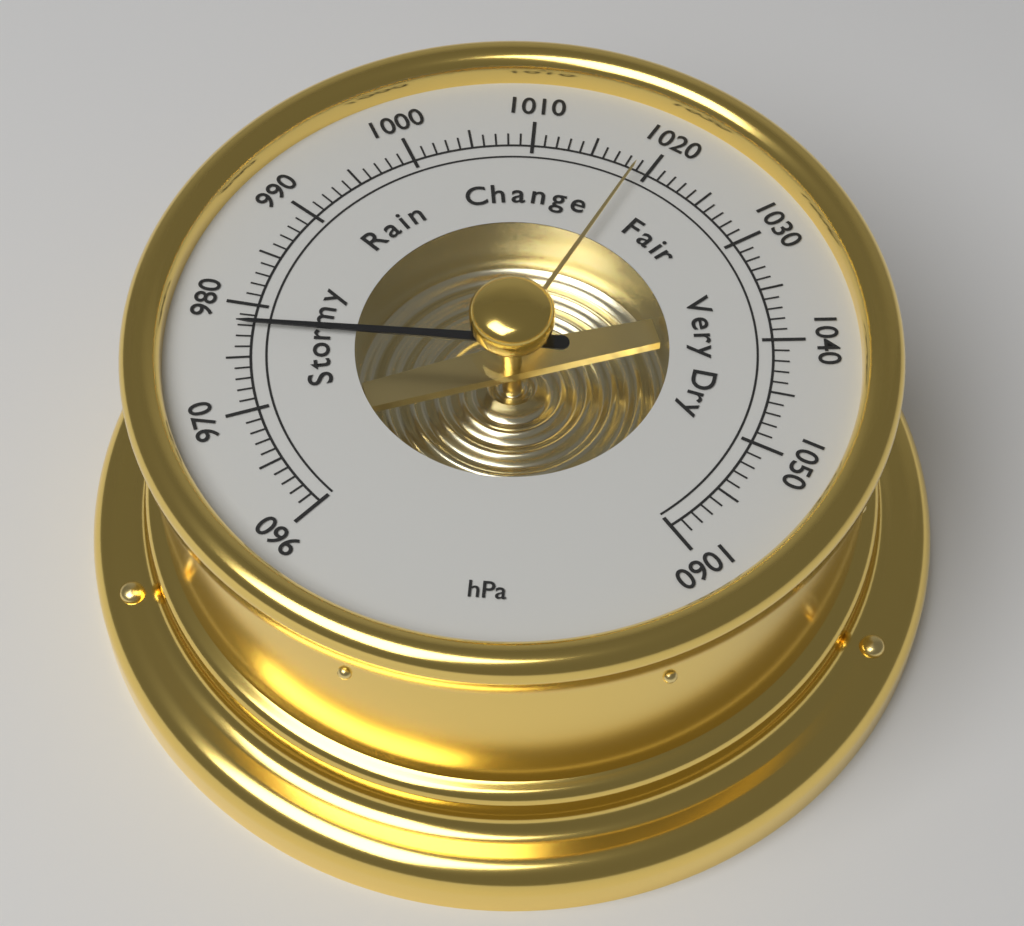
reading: 978 hPa
